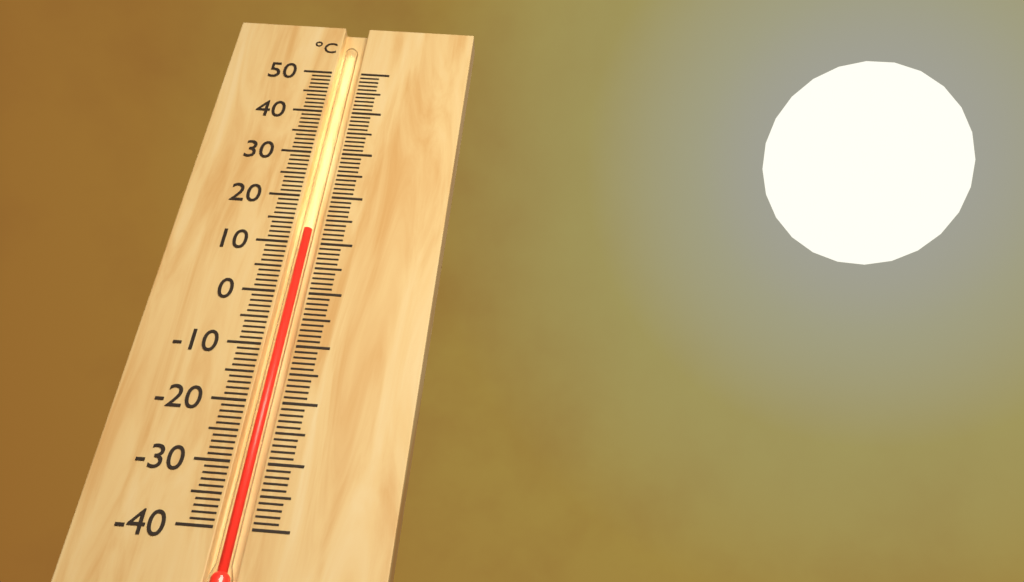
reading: 13 °C
